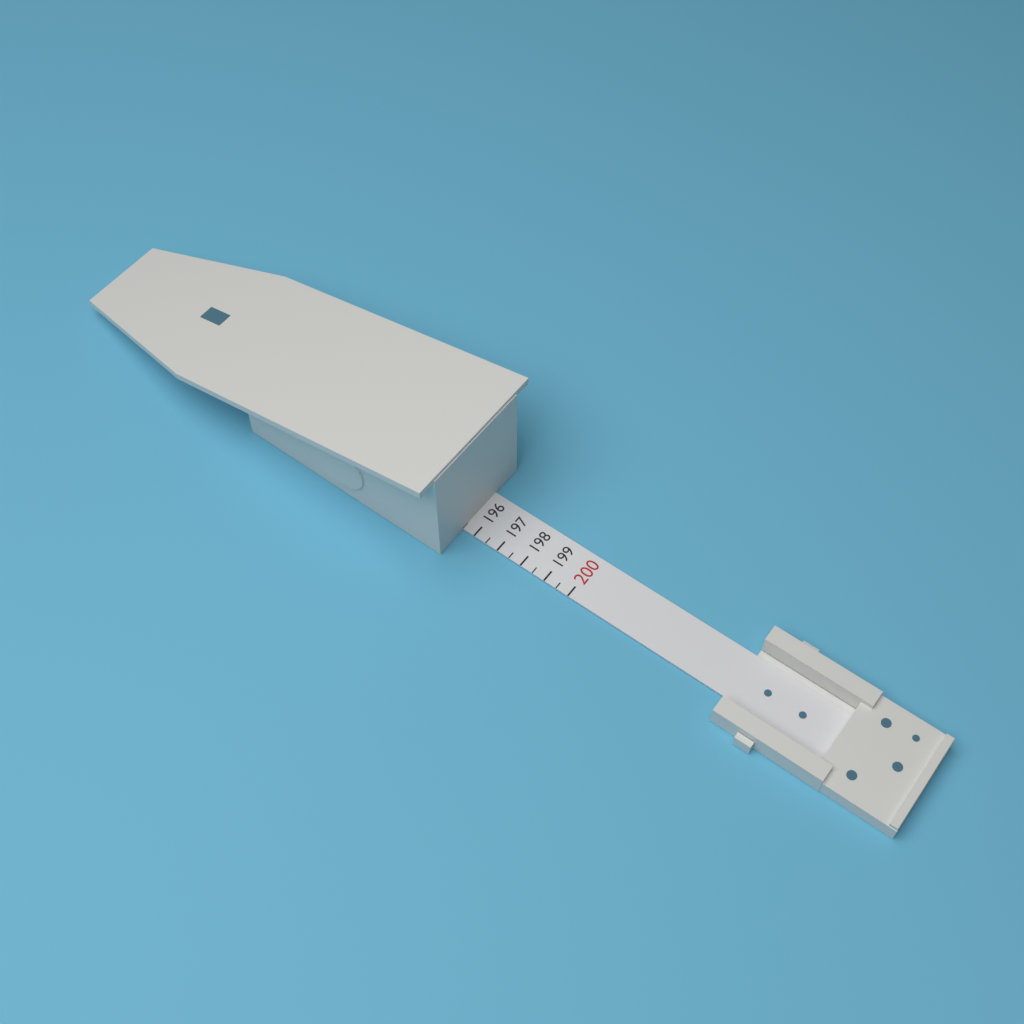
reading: 195.5 (no unit)
